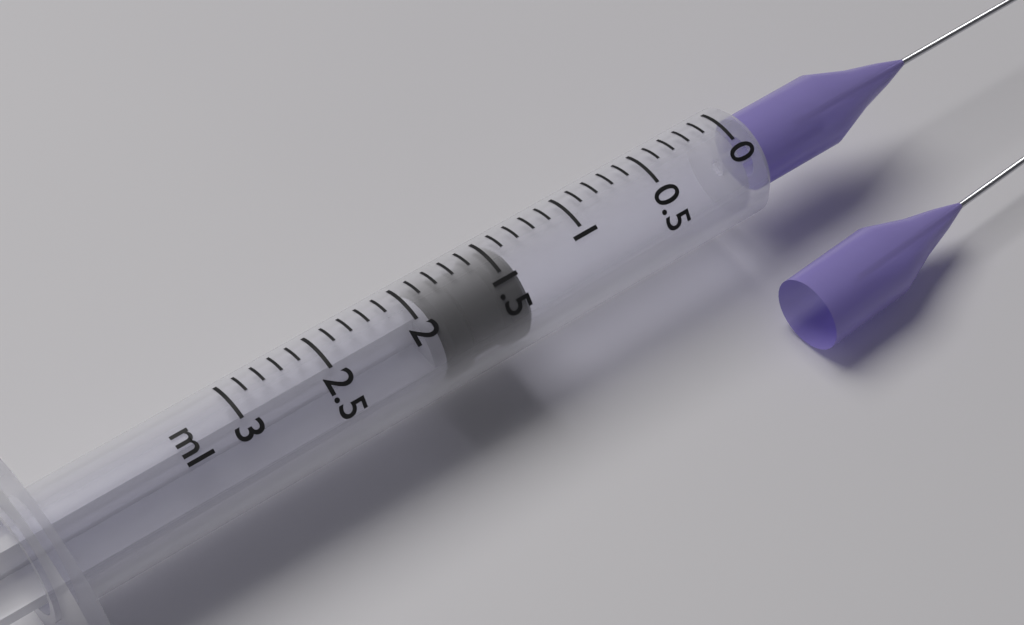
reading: 1.4 ml
